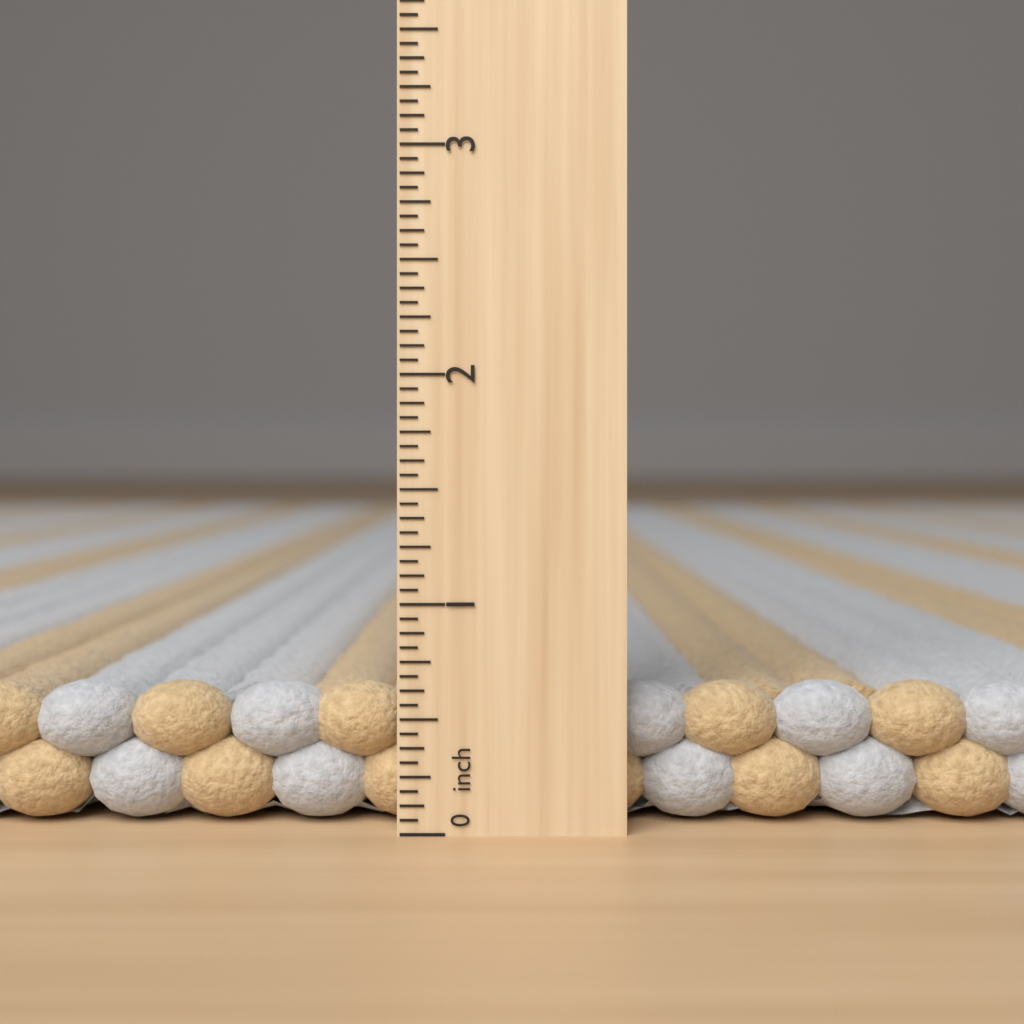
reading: 0.6250 inch
